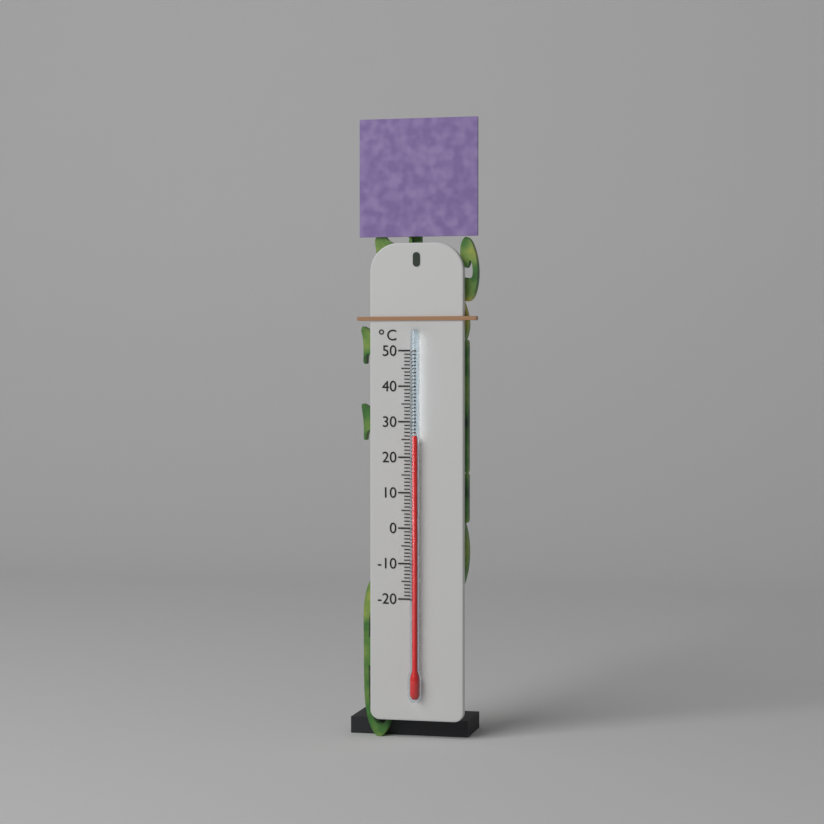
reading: 26 °C
